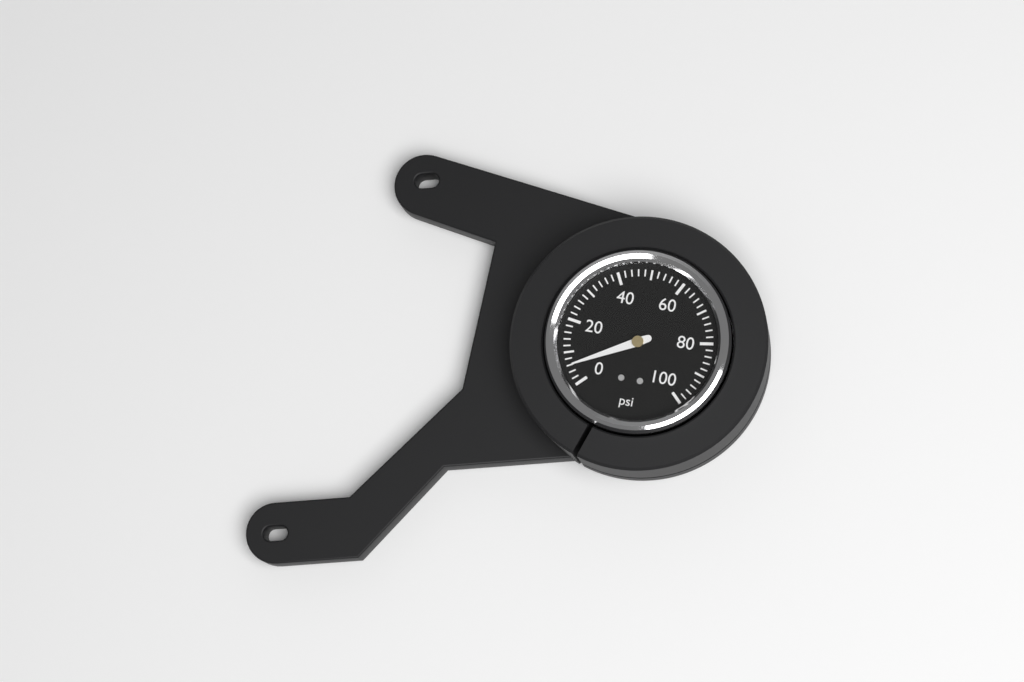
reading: 6 psi
